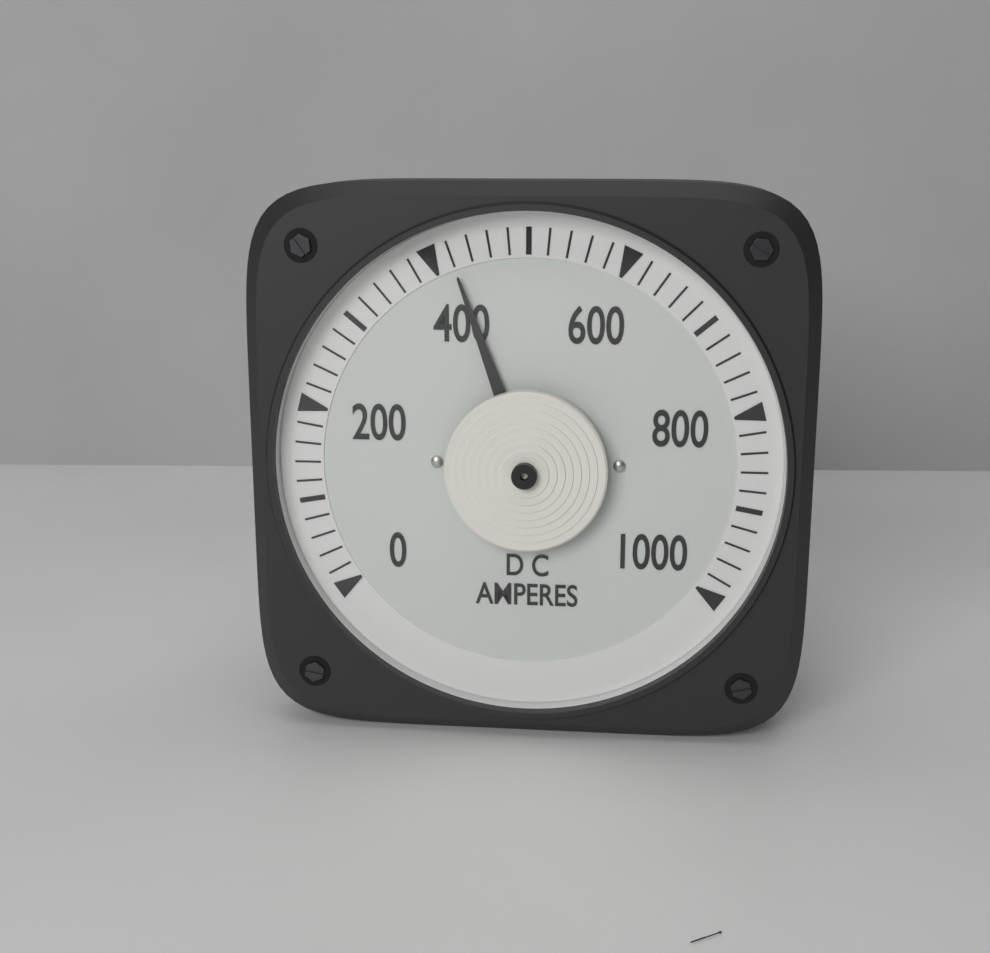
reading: 420 A
